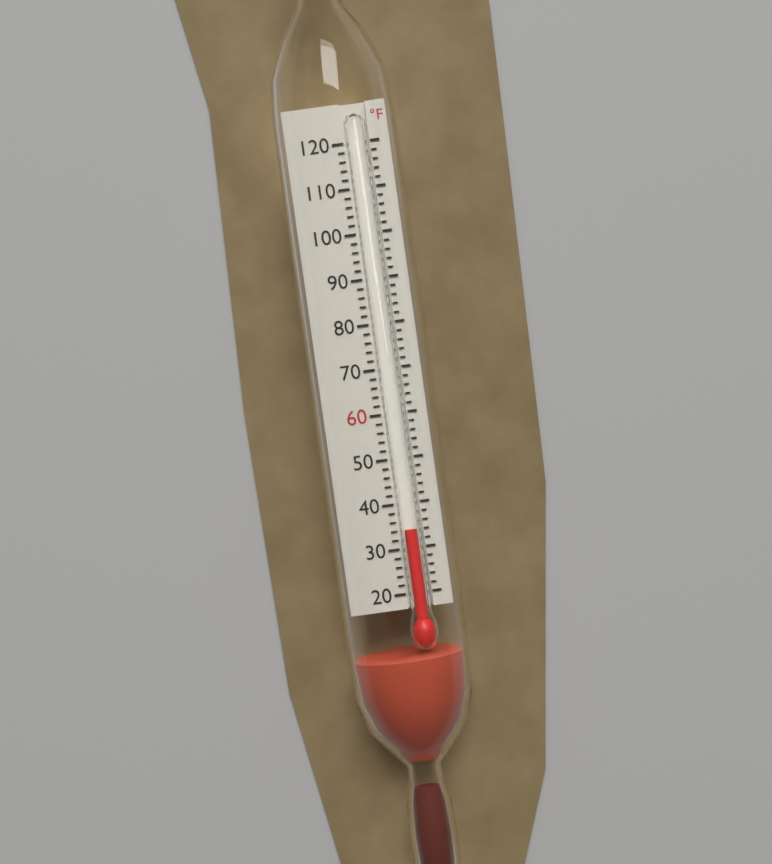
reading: 34 °F
